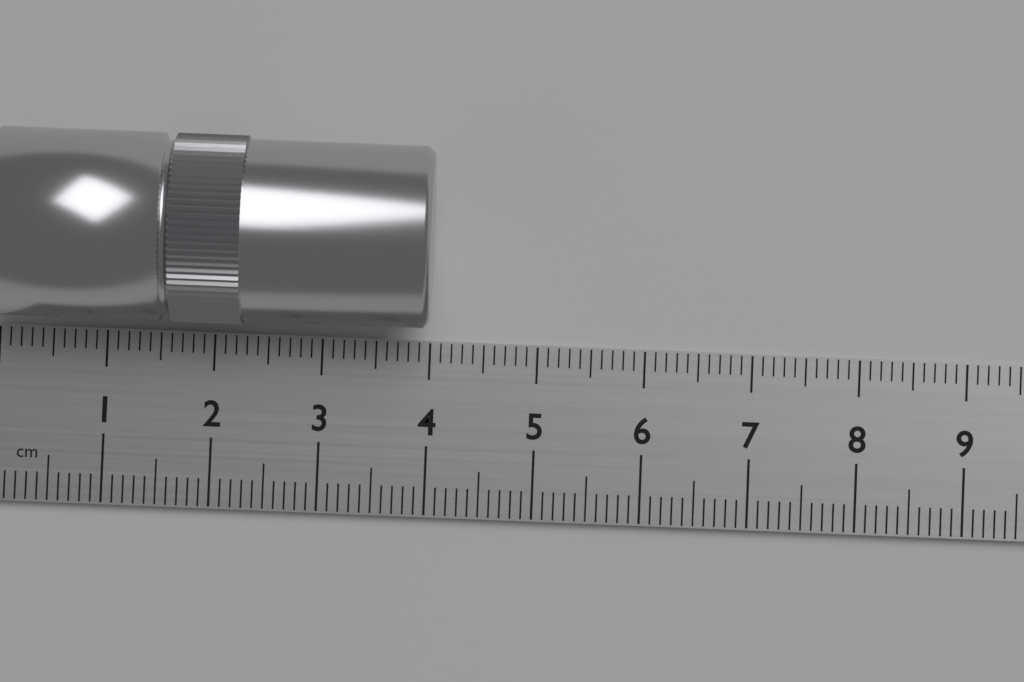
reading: 4.0 cm
